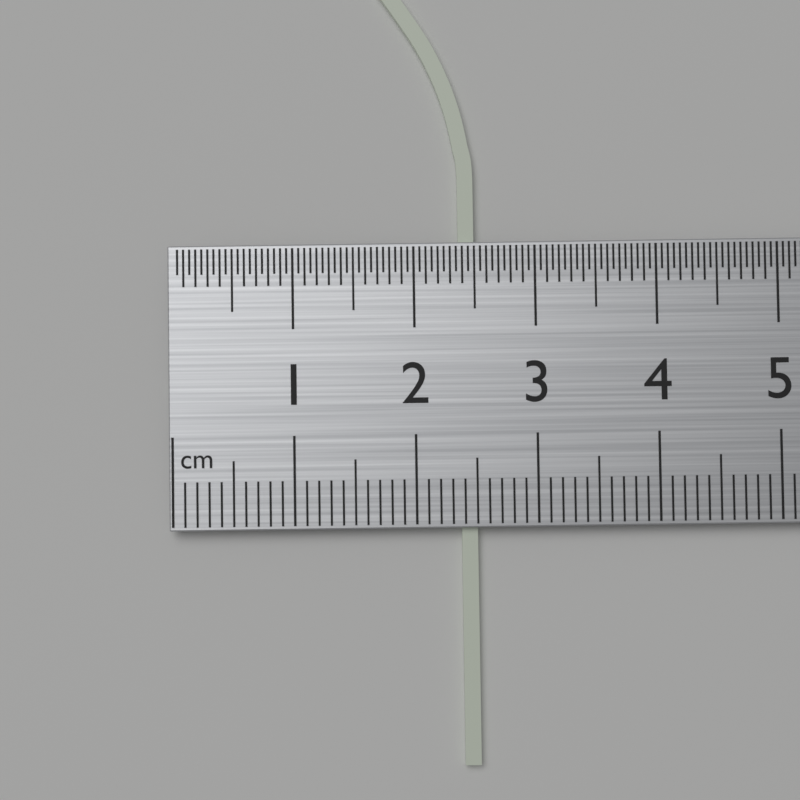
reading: 2.5 cm
